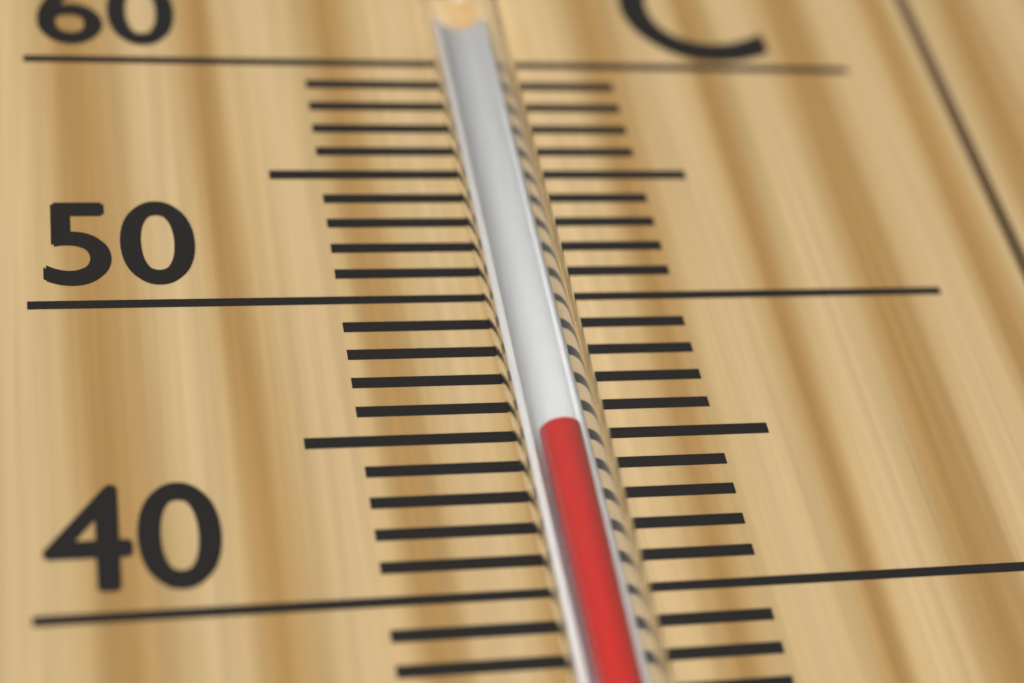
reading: 44 °C
